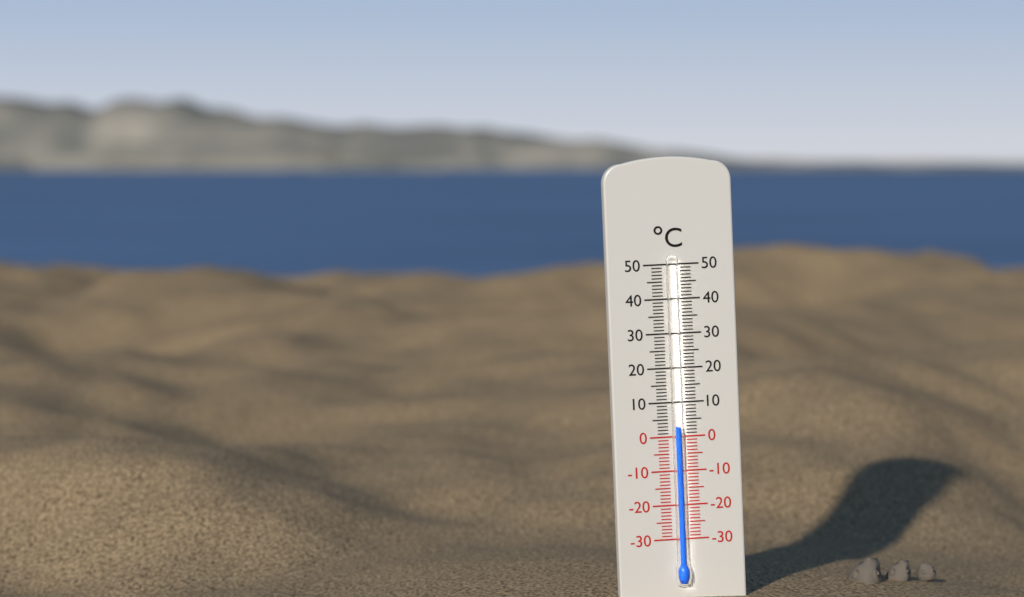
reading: 3 °C
